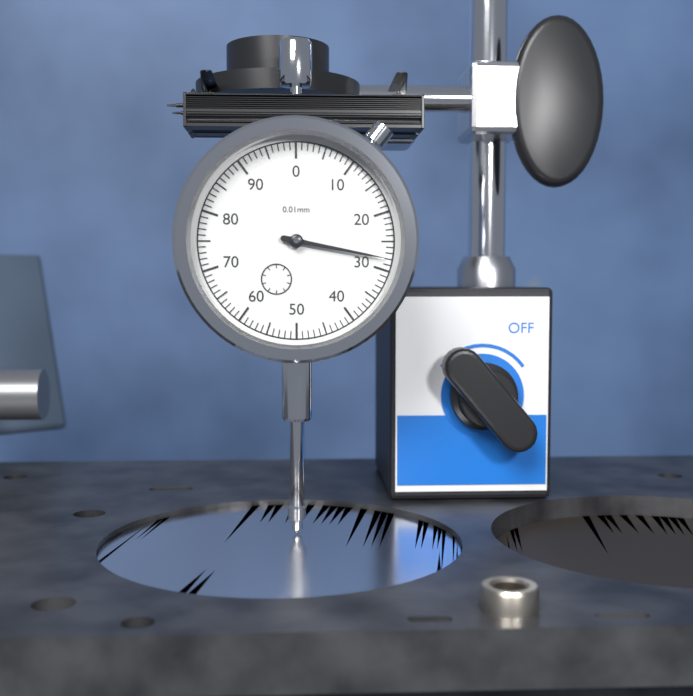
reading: 28 0.01mm
